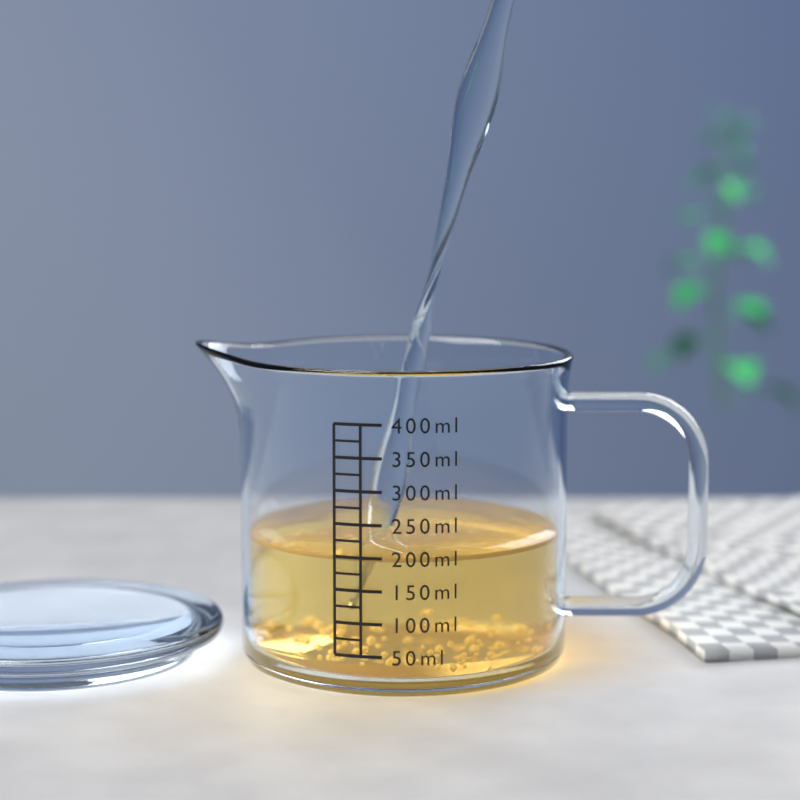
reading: 200 ml
